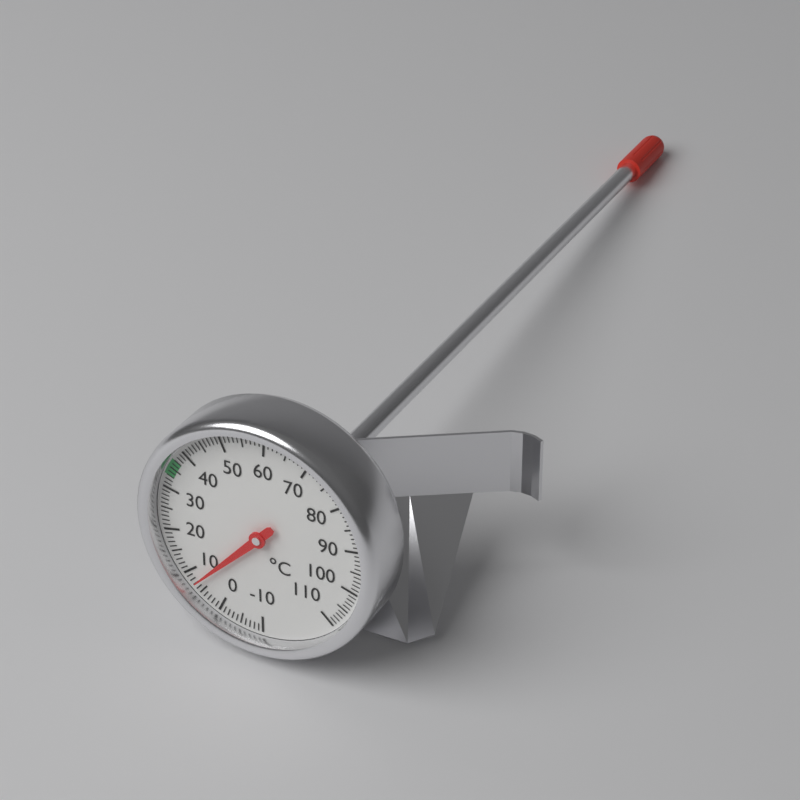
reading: 7 °C
